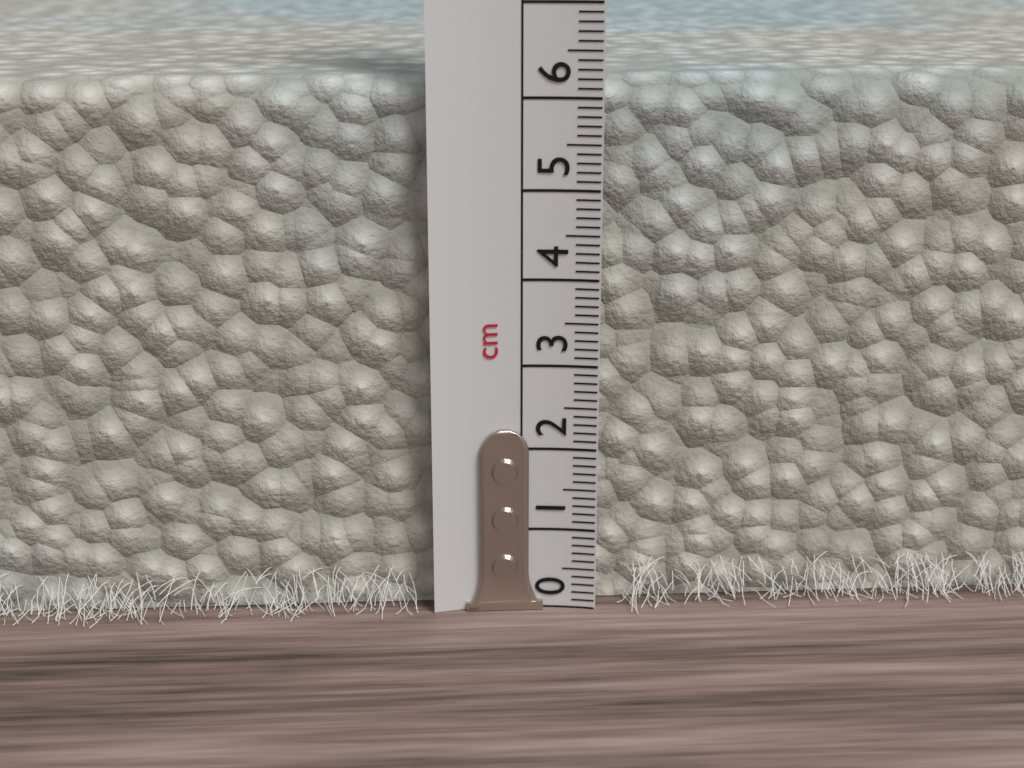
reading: 6.2 cm
